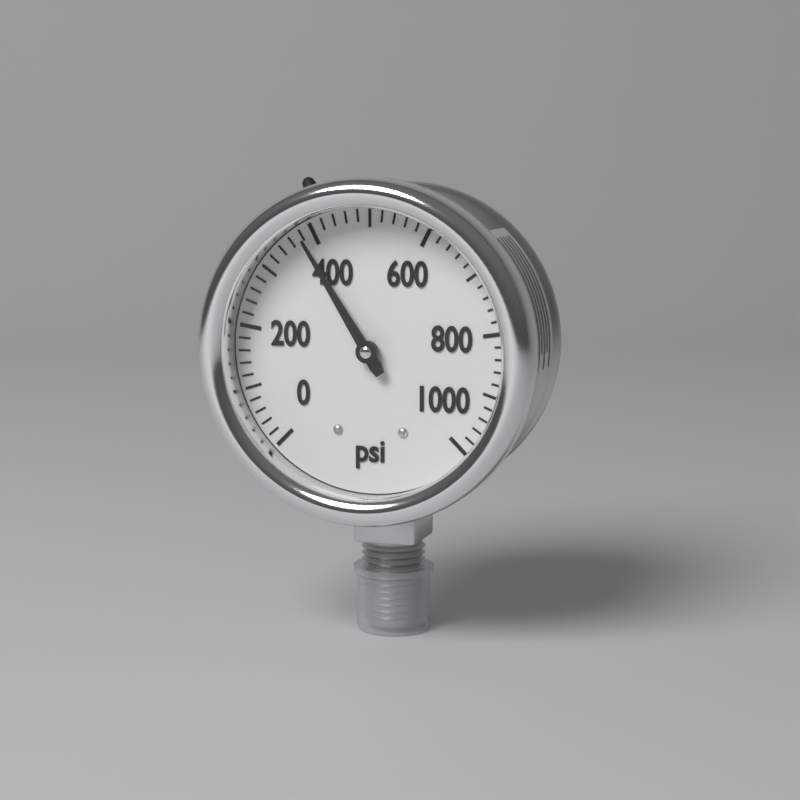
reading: 380 psi
